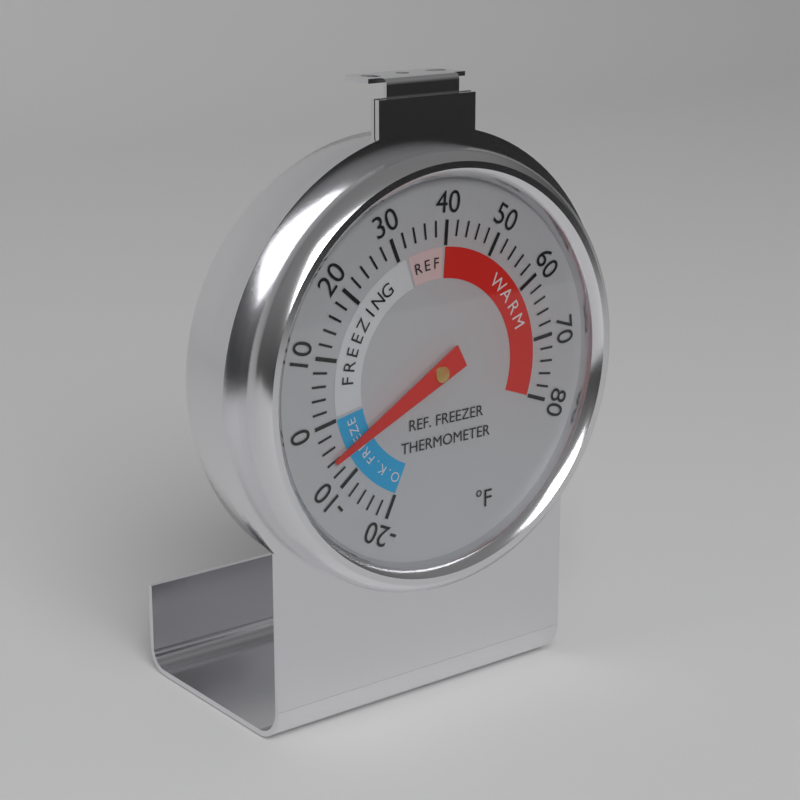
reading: -6 °F
